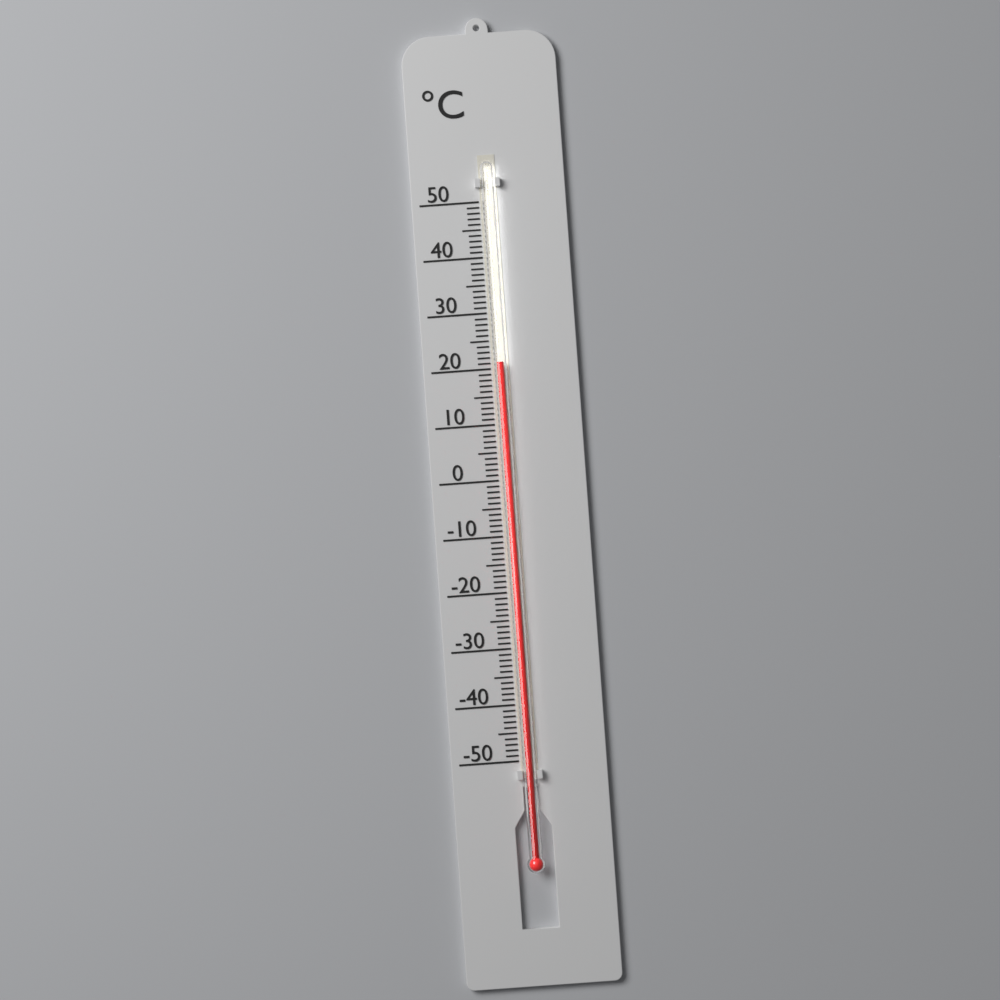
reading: 21 °C
